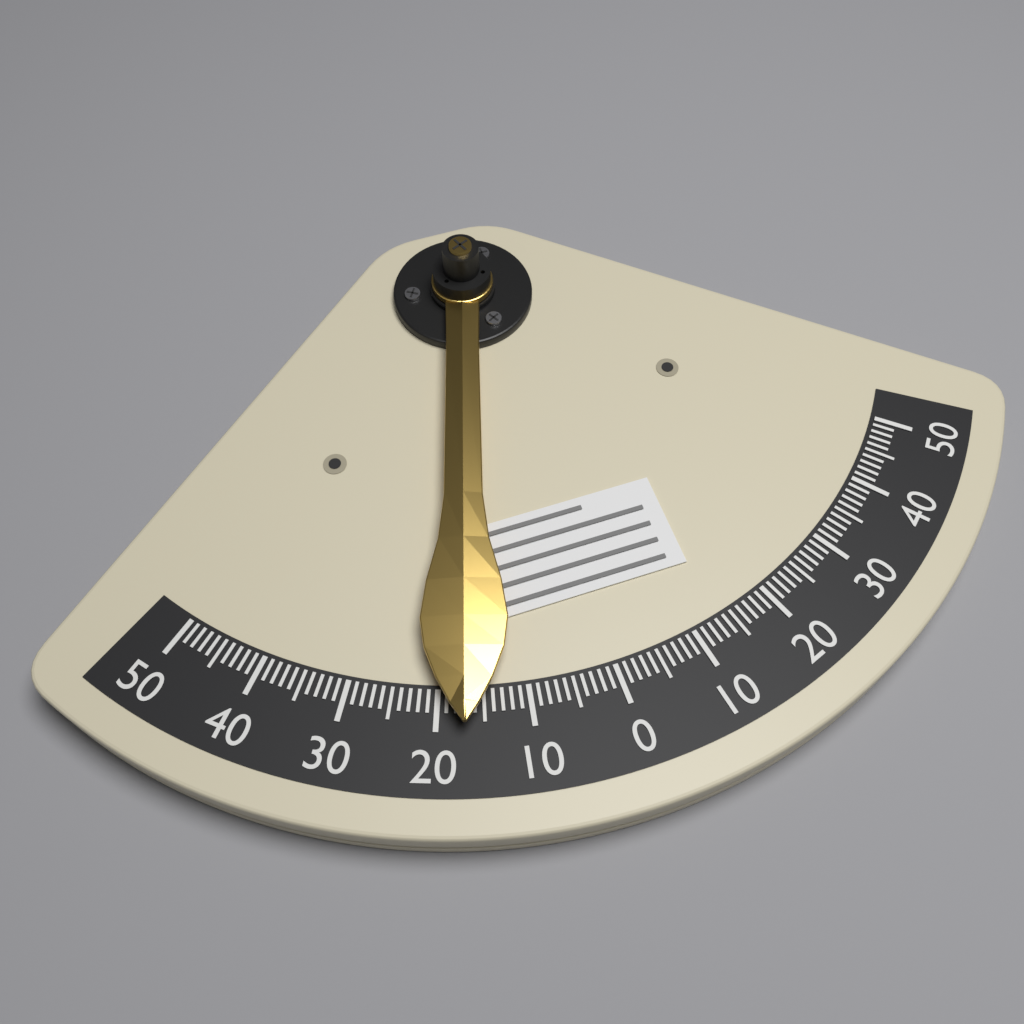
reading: 17 (no unit)
